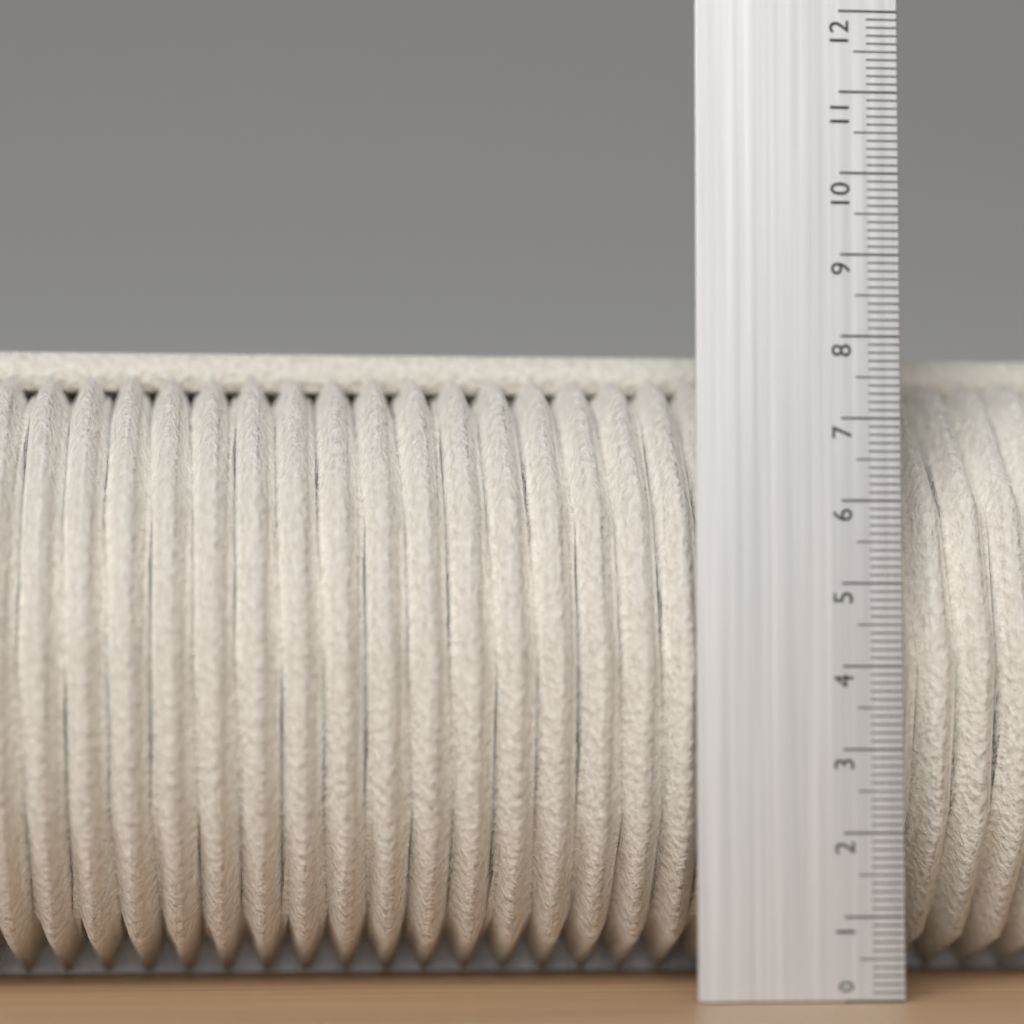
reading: 8.1 (no unit)
